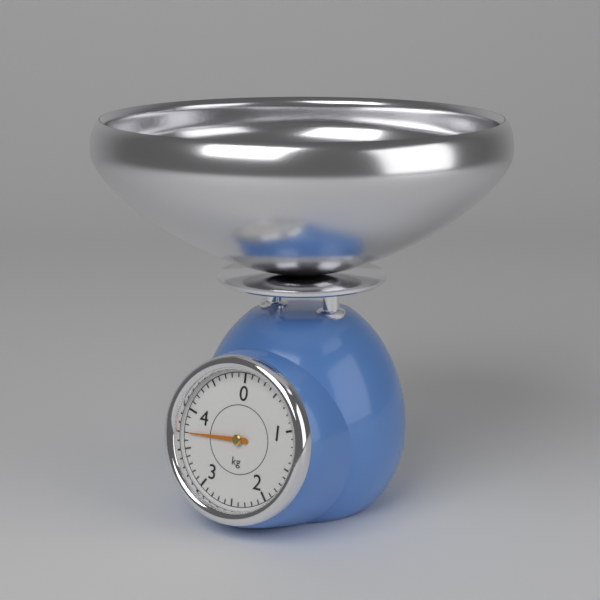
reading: 3.7 kg
